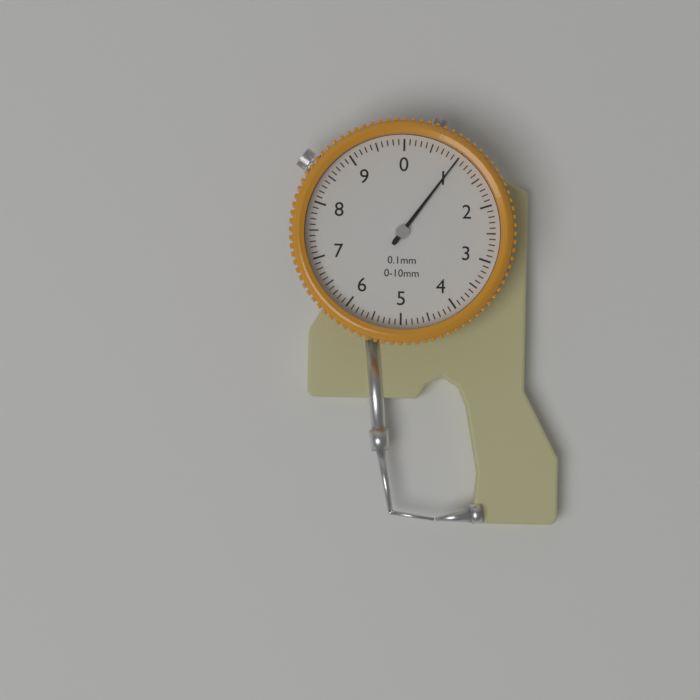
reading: 1.0 mm
